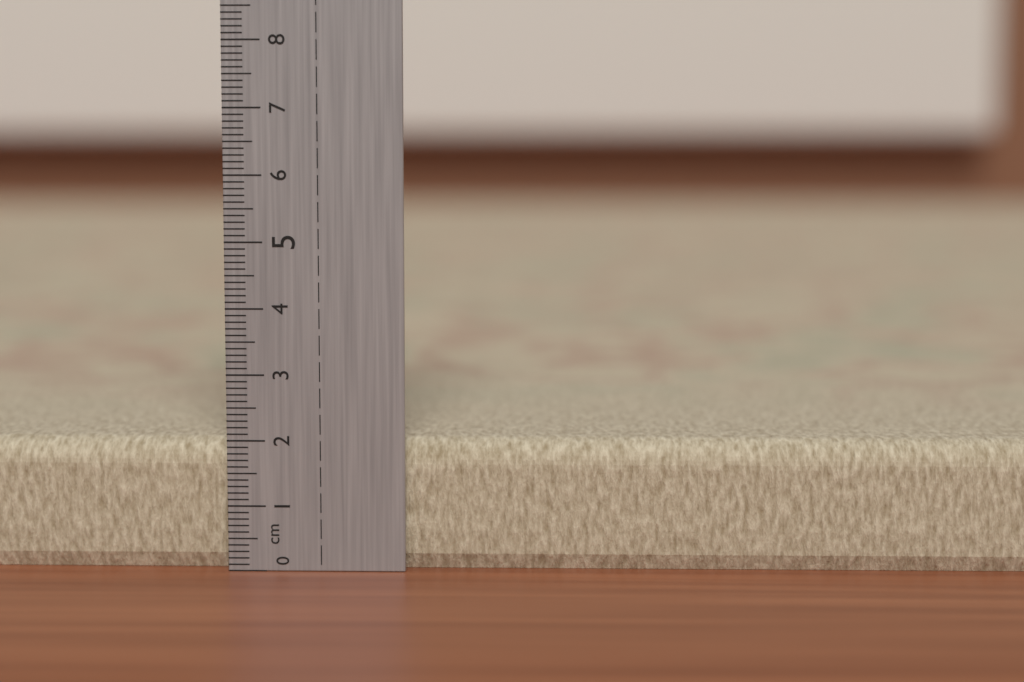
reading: 2.0 cm
